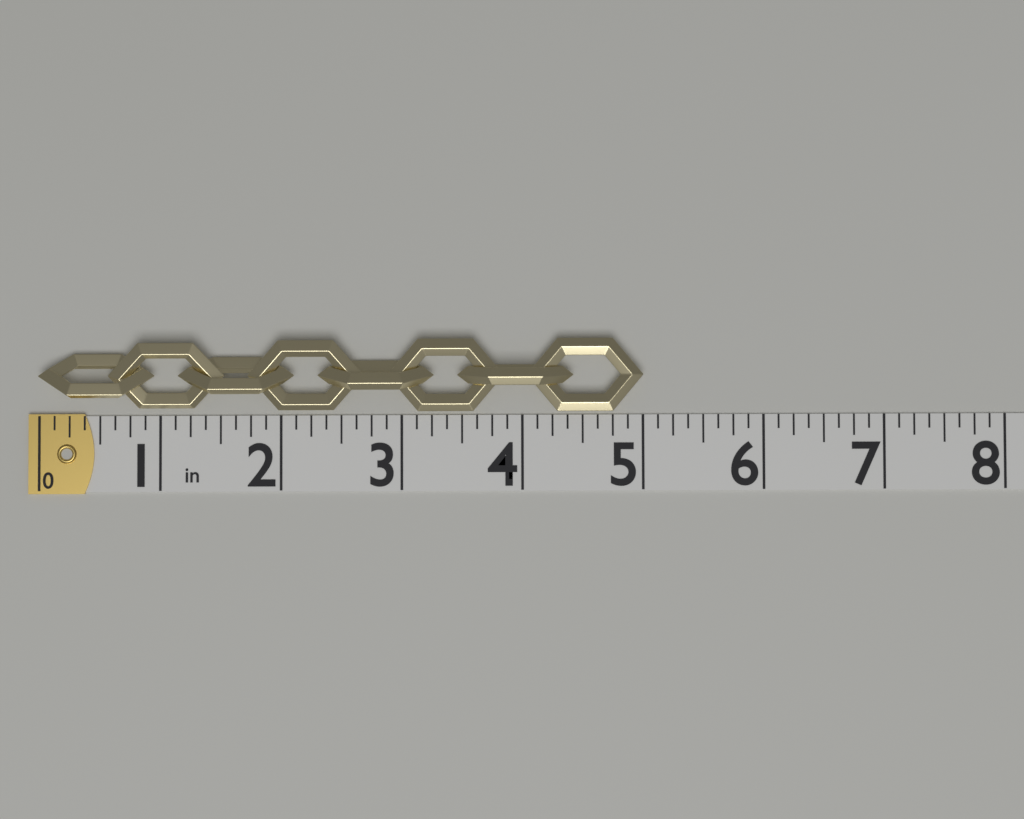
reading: 5.000 in
